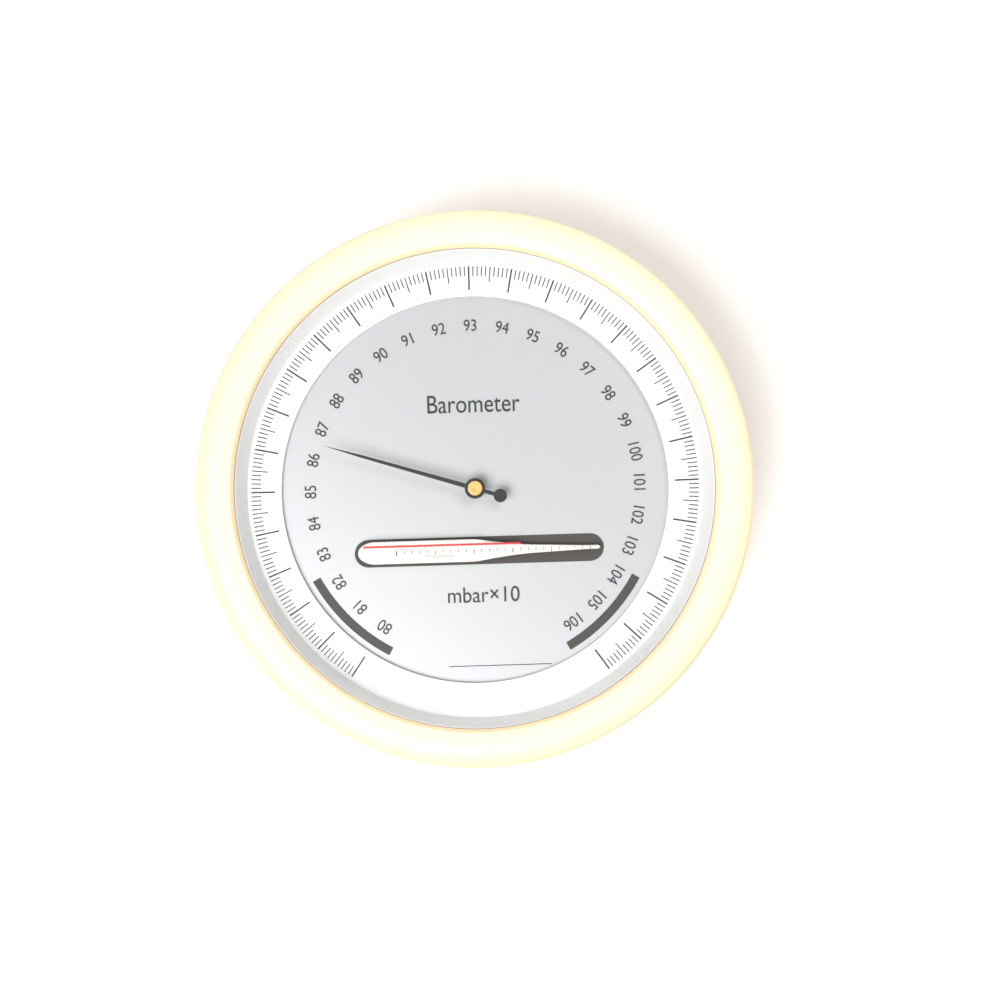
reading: 86.5 mbar×10
